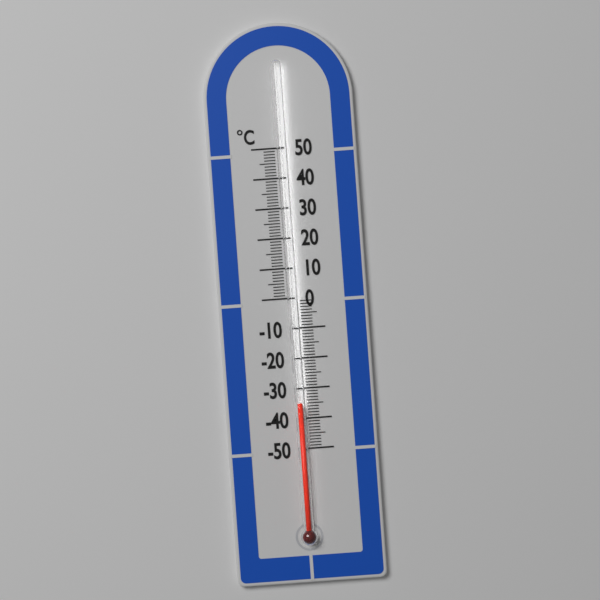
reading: -35 °C
